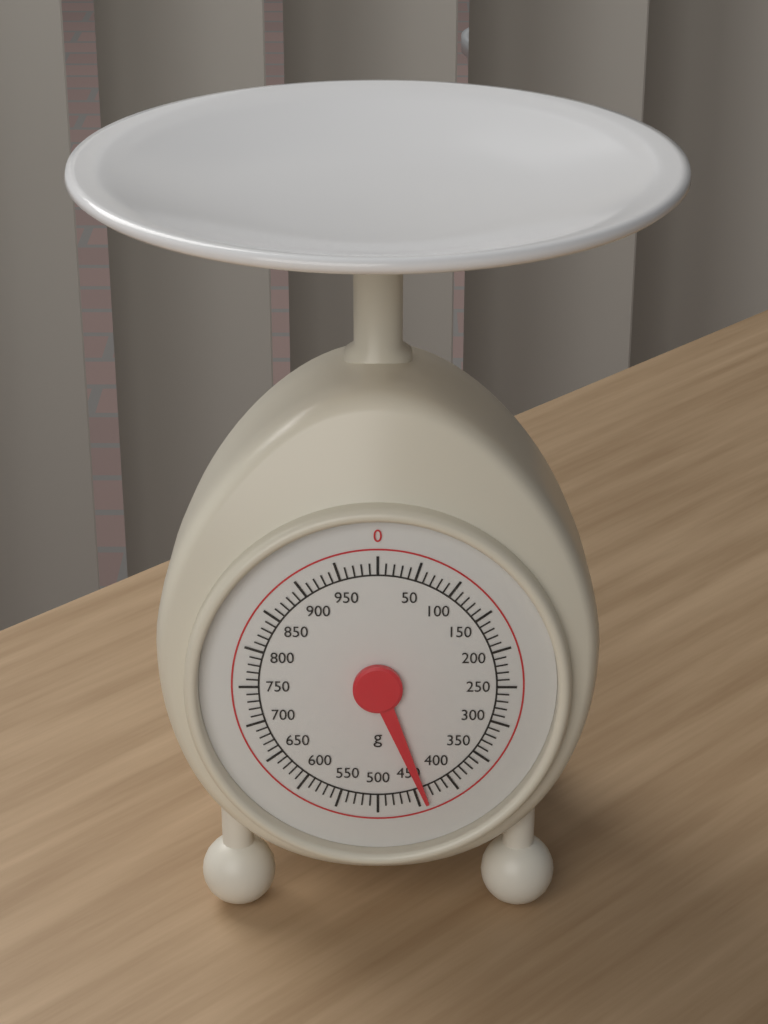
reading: 440 g
